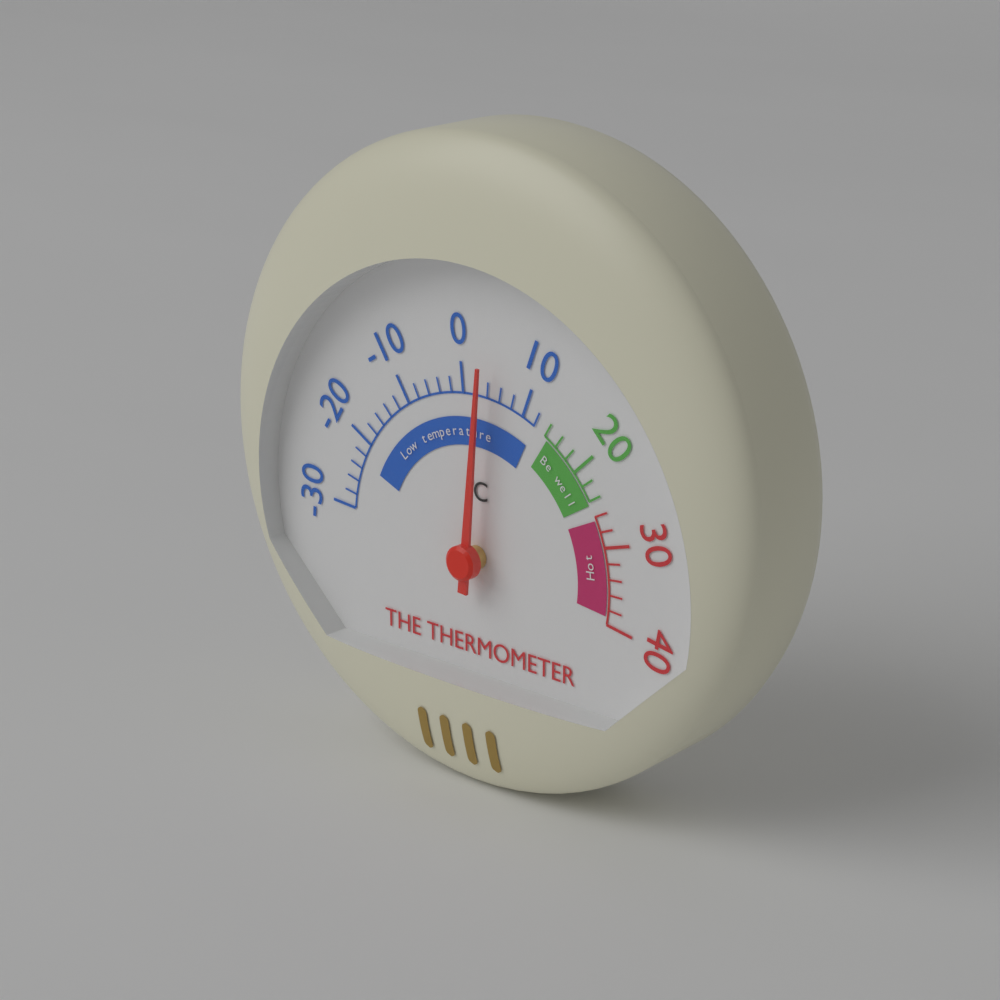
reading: 4 °C
